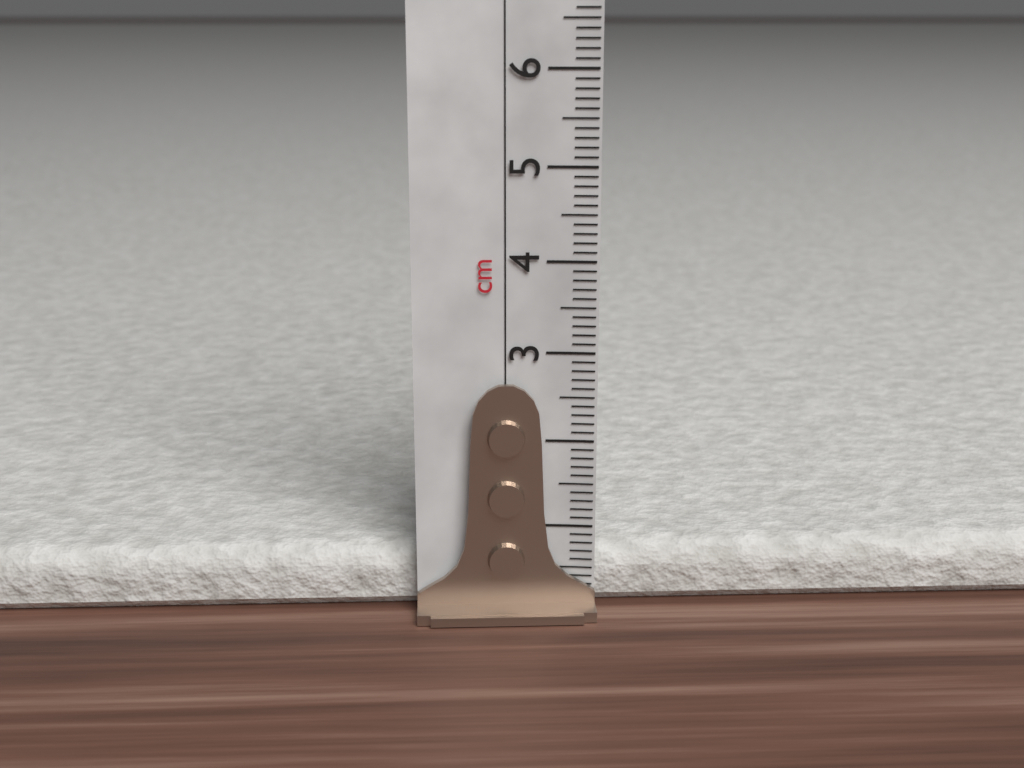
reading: 0.7 cm
